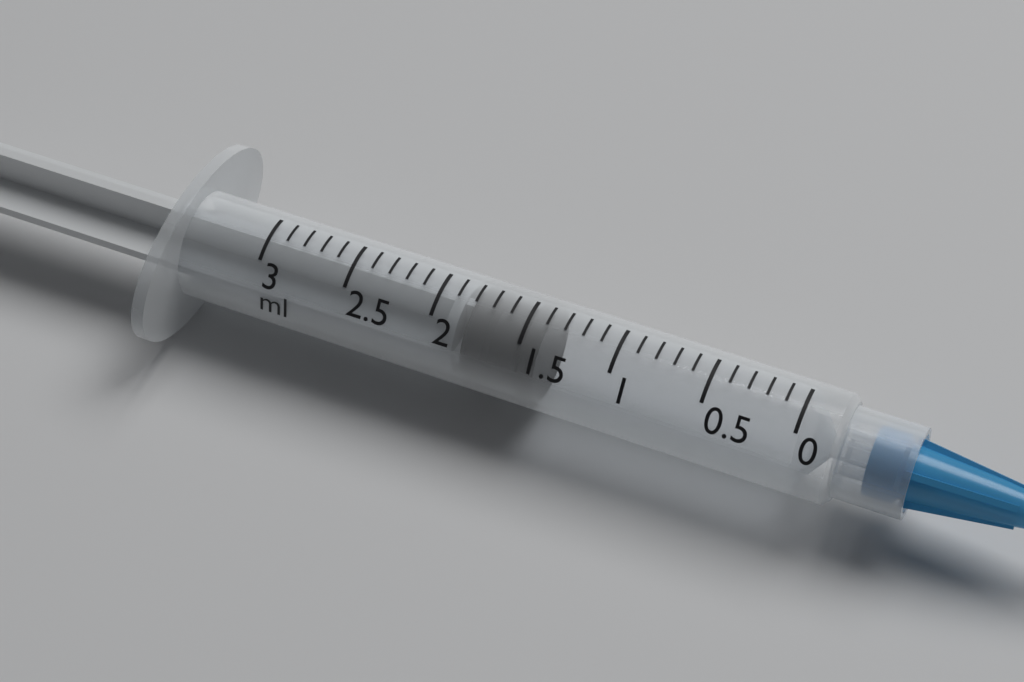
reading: 1.4 ml
